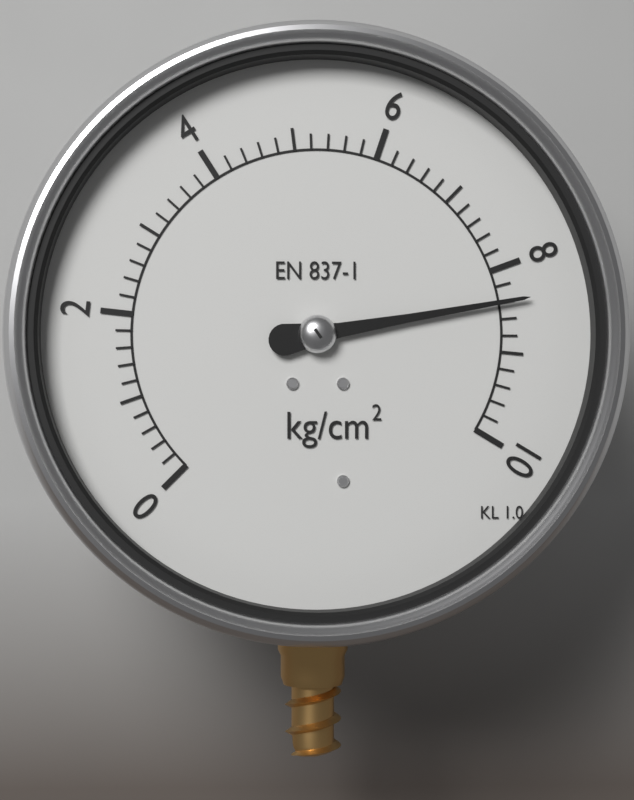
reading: 8.4 kg/cm²
